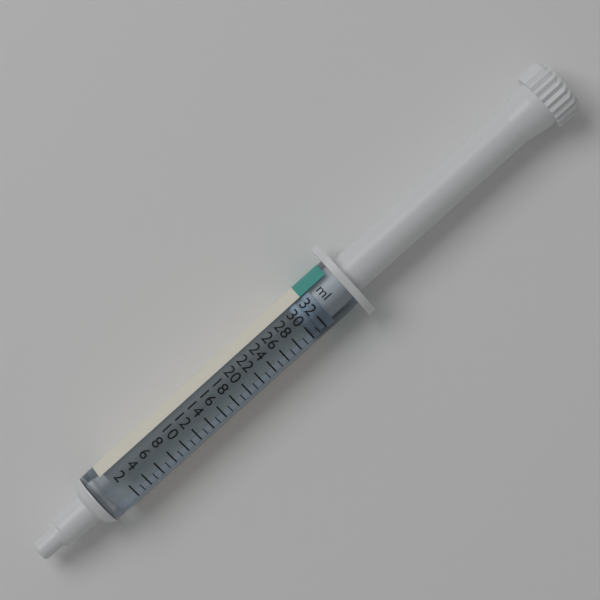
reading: 30 ml
